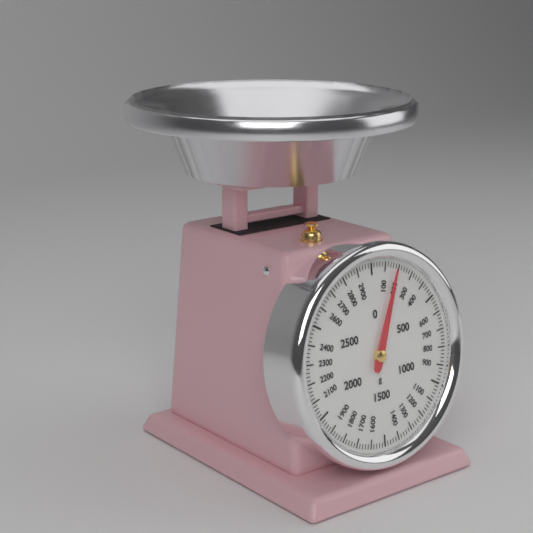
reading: 180 g
